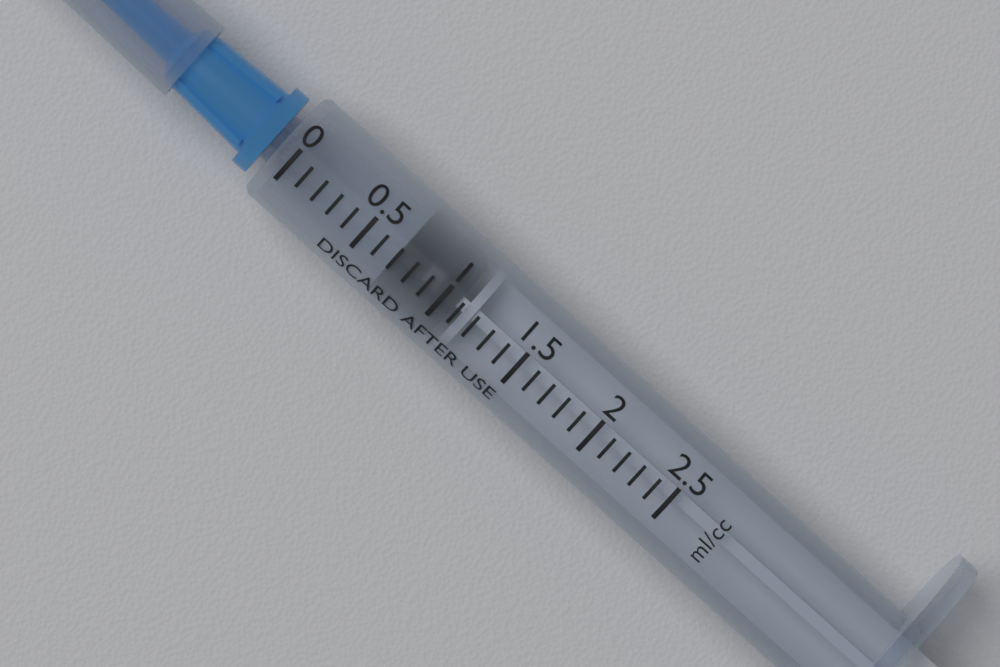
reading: 0.7 ml
